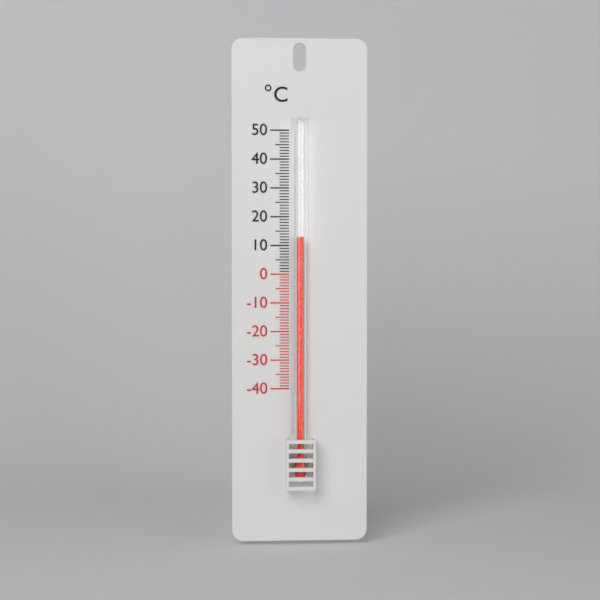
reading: 13 °C
